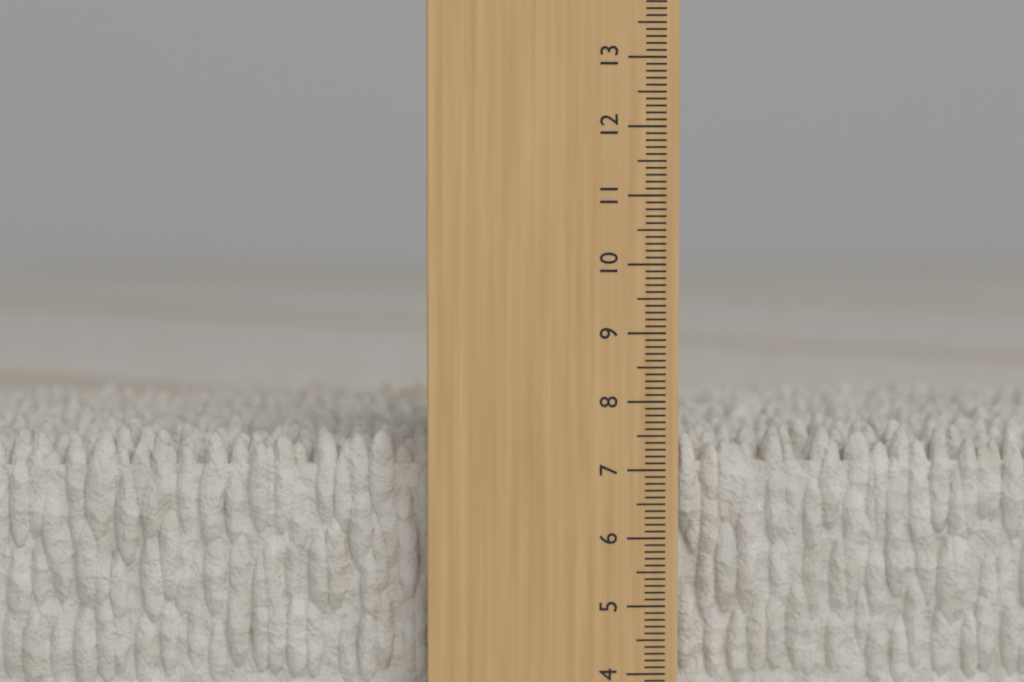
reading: 7.6 cm
